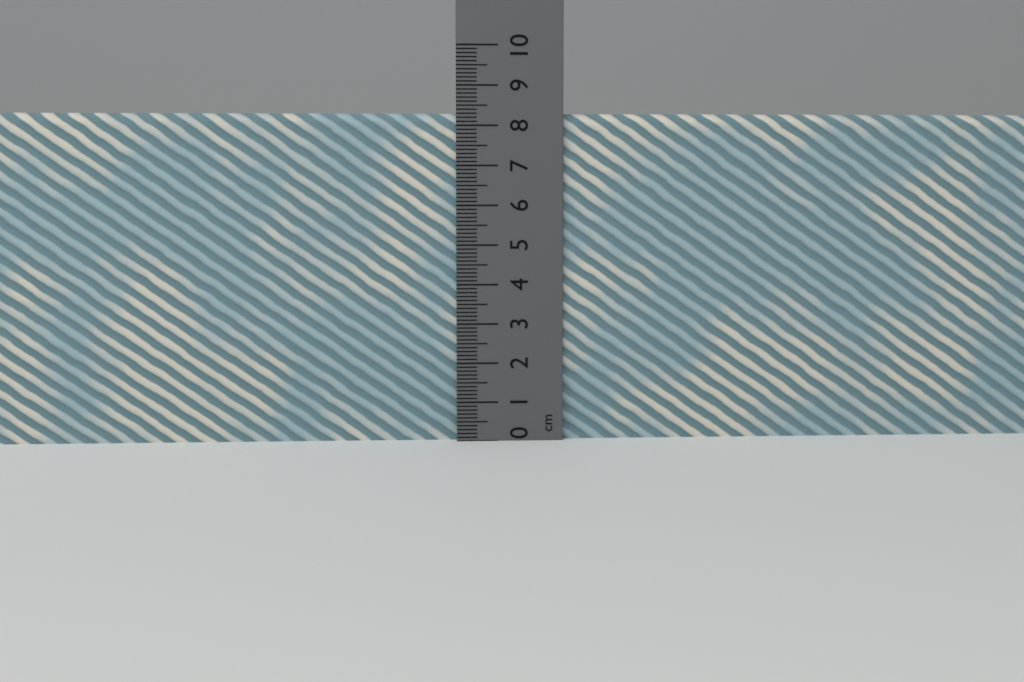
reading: 8.3 cm
